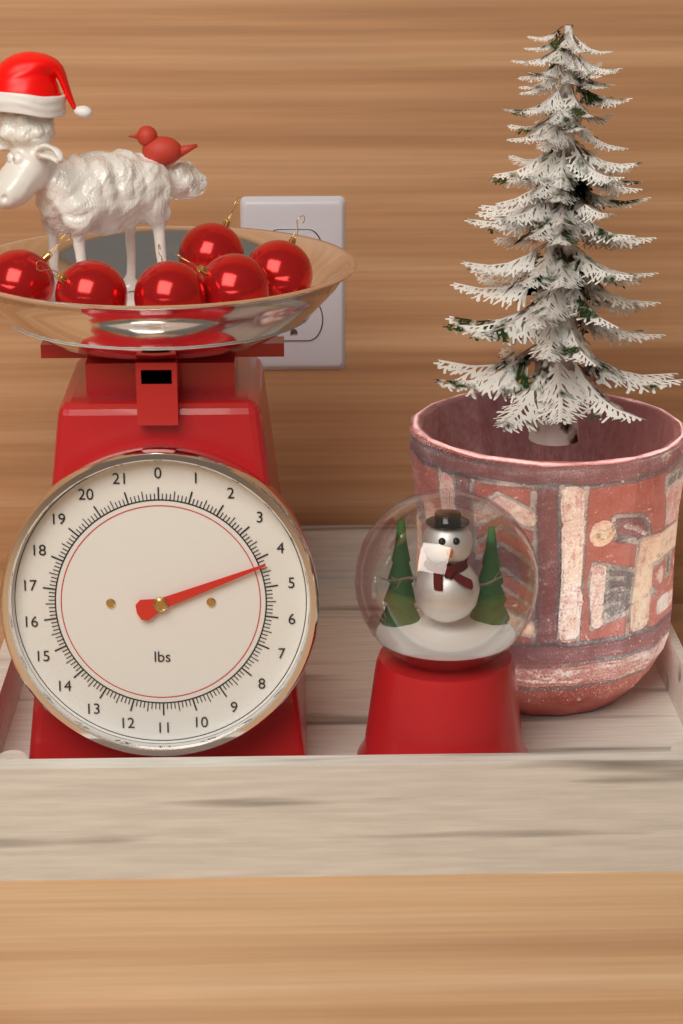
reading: 4.250 lbs
